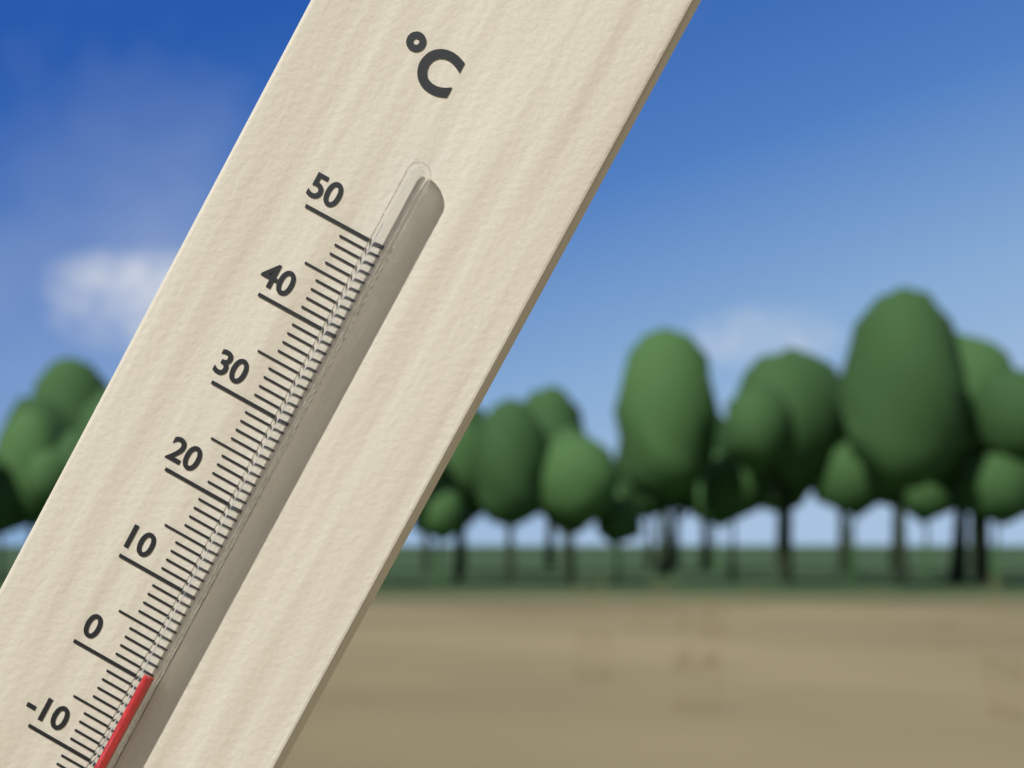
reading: 1 °C
